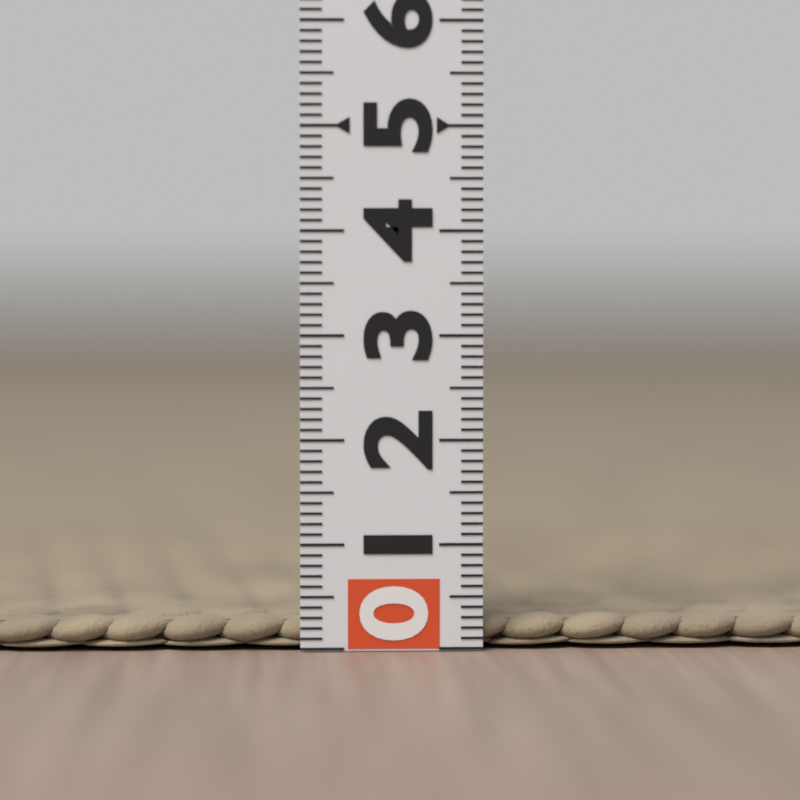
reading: 0.3 (no unit)
